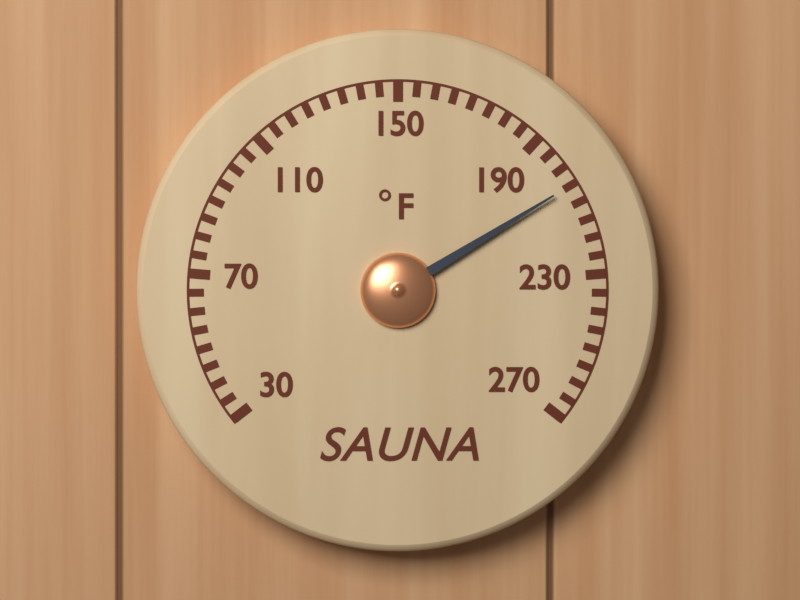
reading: 205 °F
